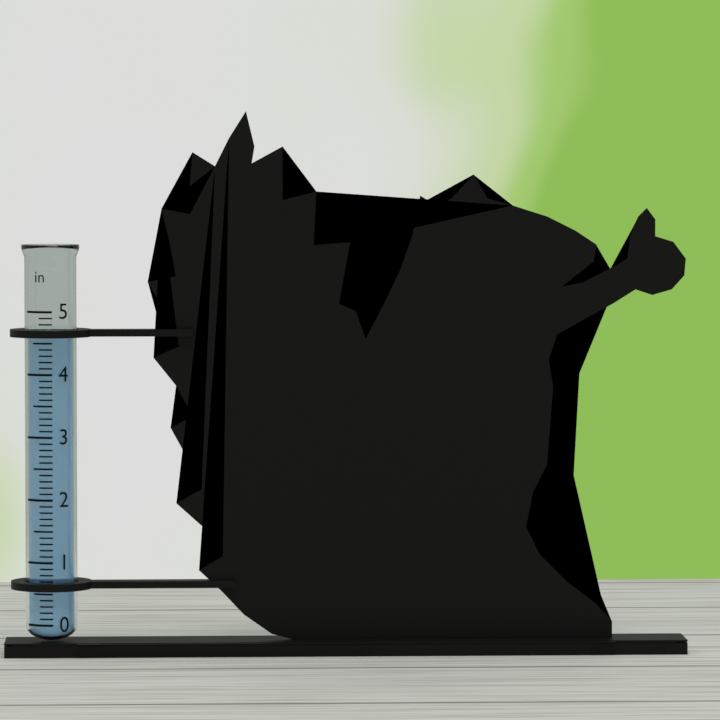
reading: 4.7 in
